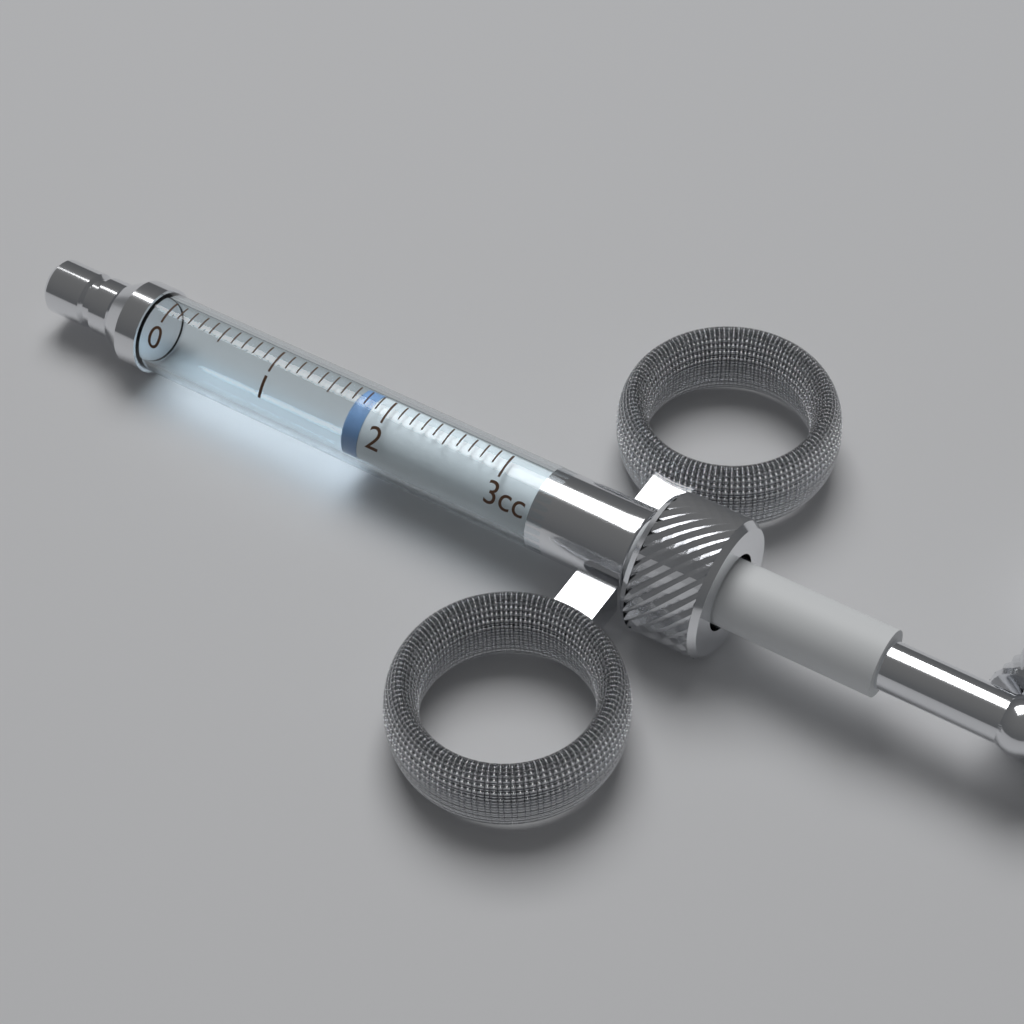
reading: 1.7 cc
